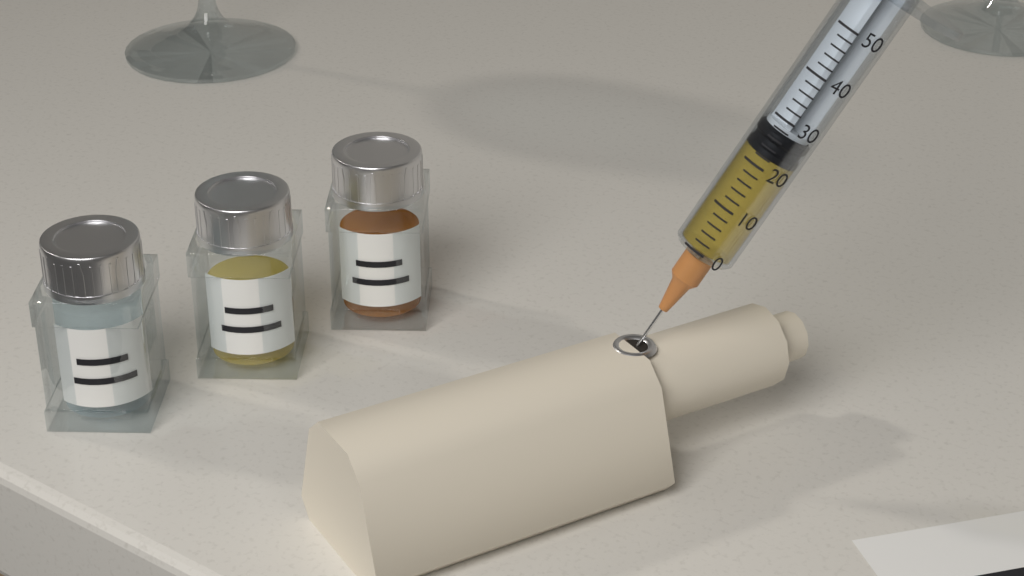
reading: 22 (no unit)
